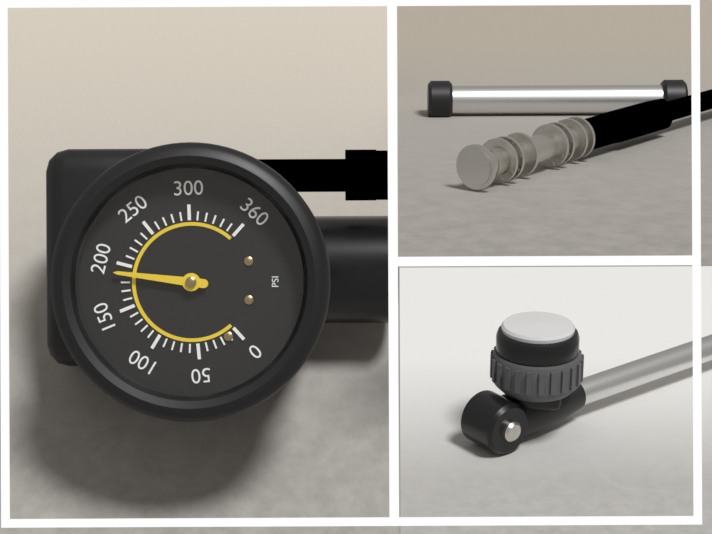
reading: 190 psi
